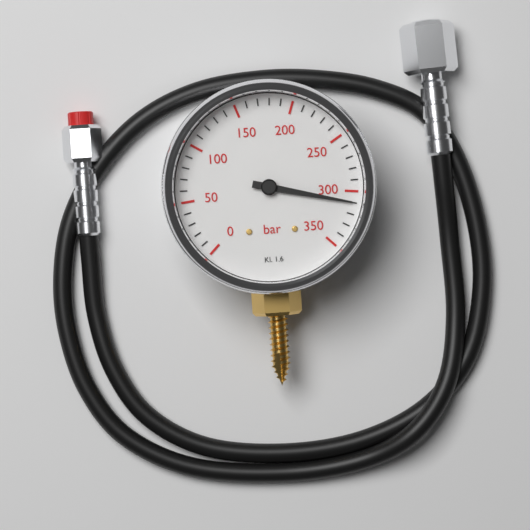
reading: 310 bar
